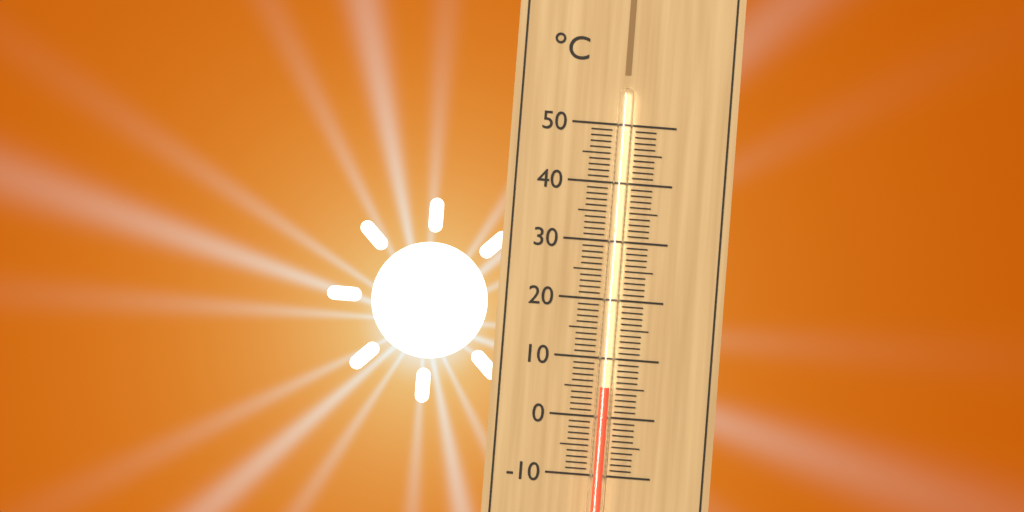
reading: 5 °C
